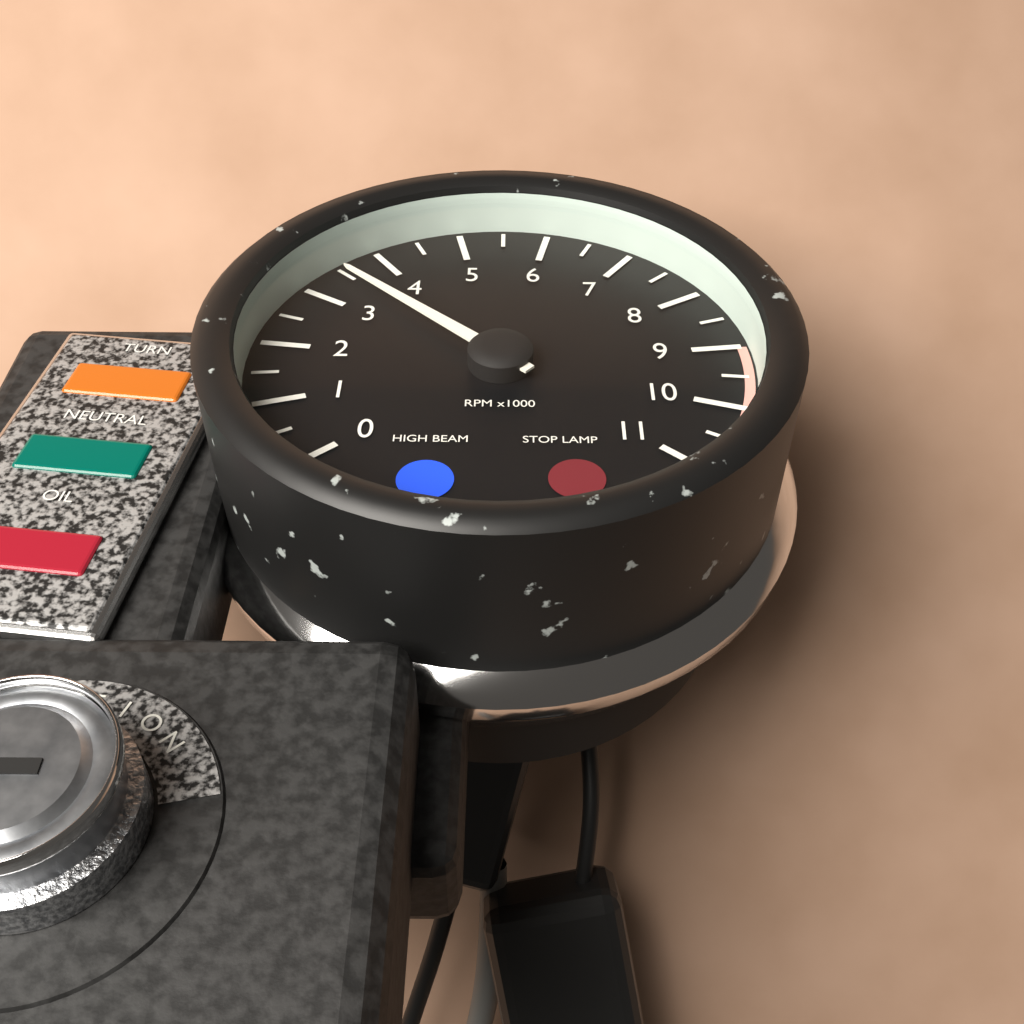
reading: 3500 RPM
